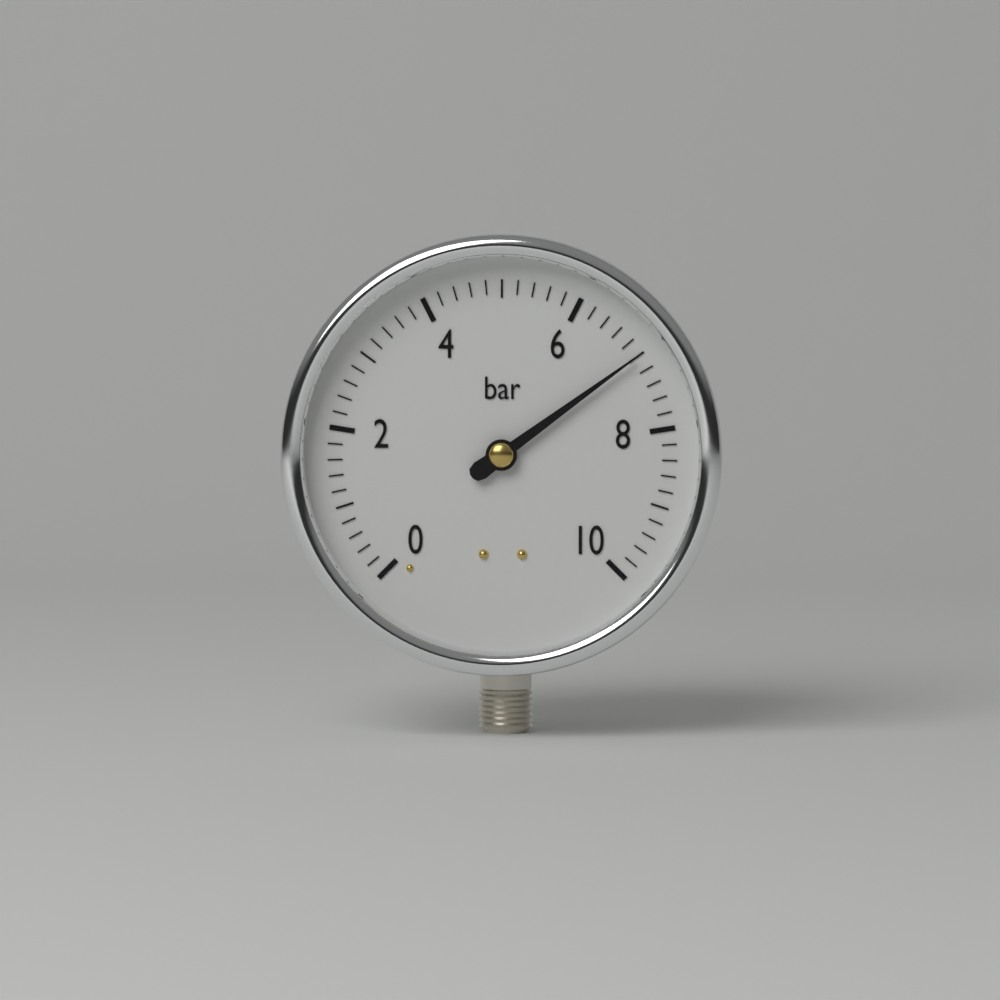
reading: 7.0 bar
